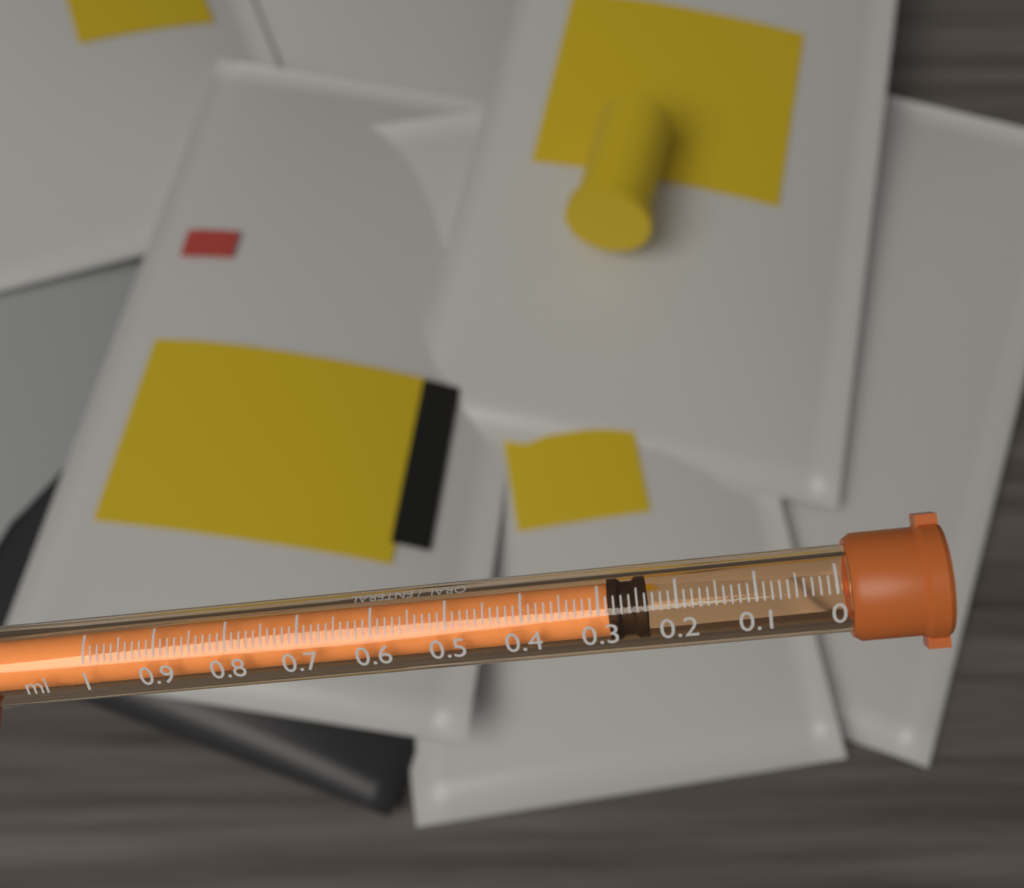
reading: 0.24 ml
